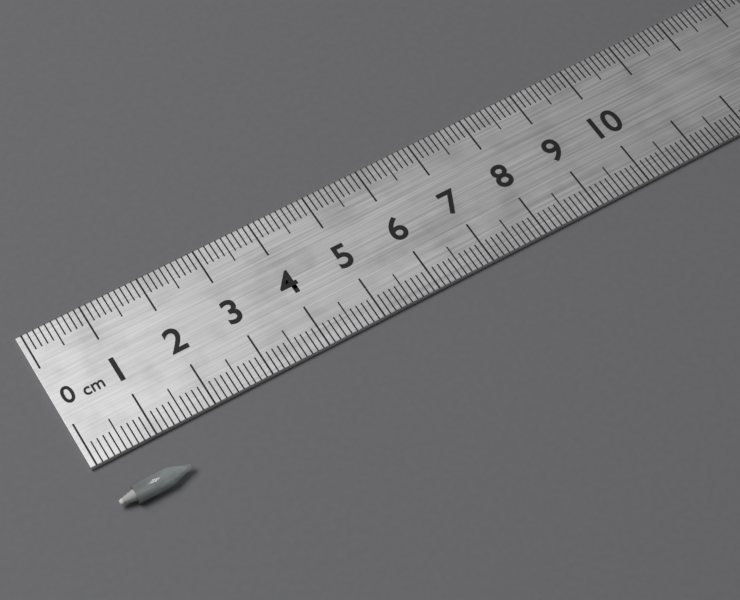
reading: 1.2 cm
